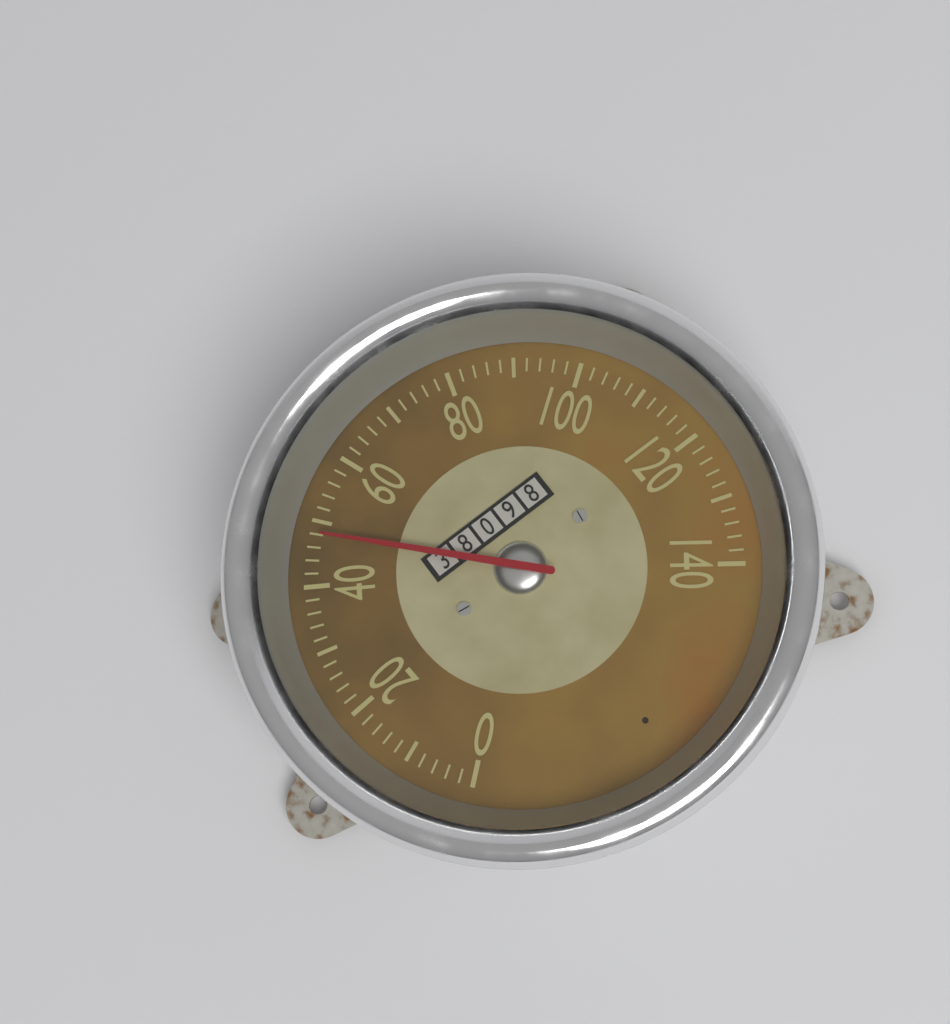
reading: 48 (no unit)
